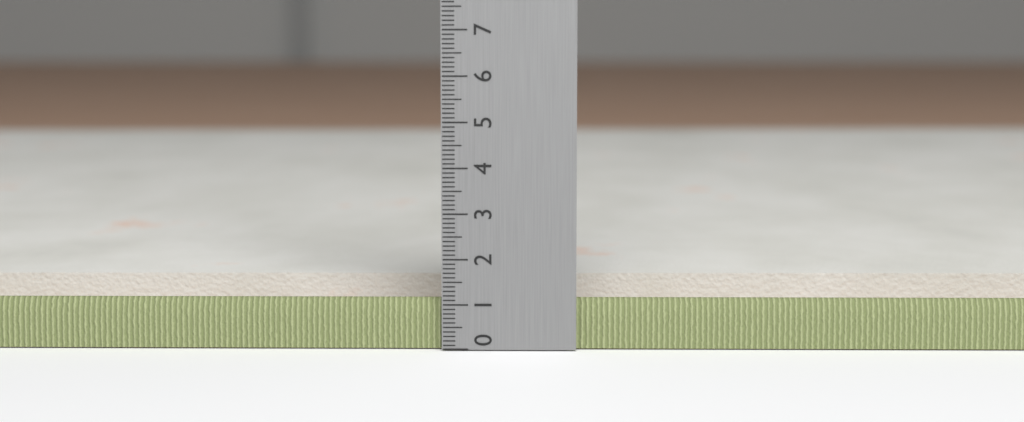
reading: 1.2 (no unit)
